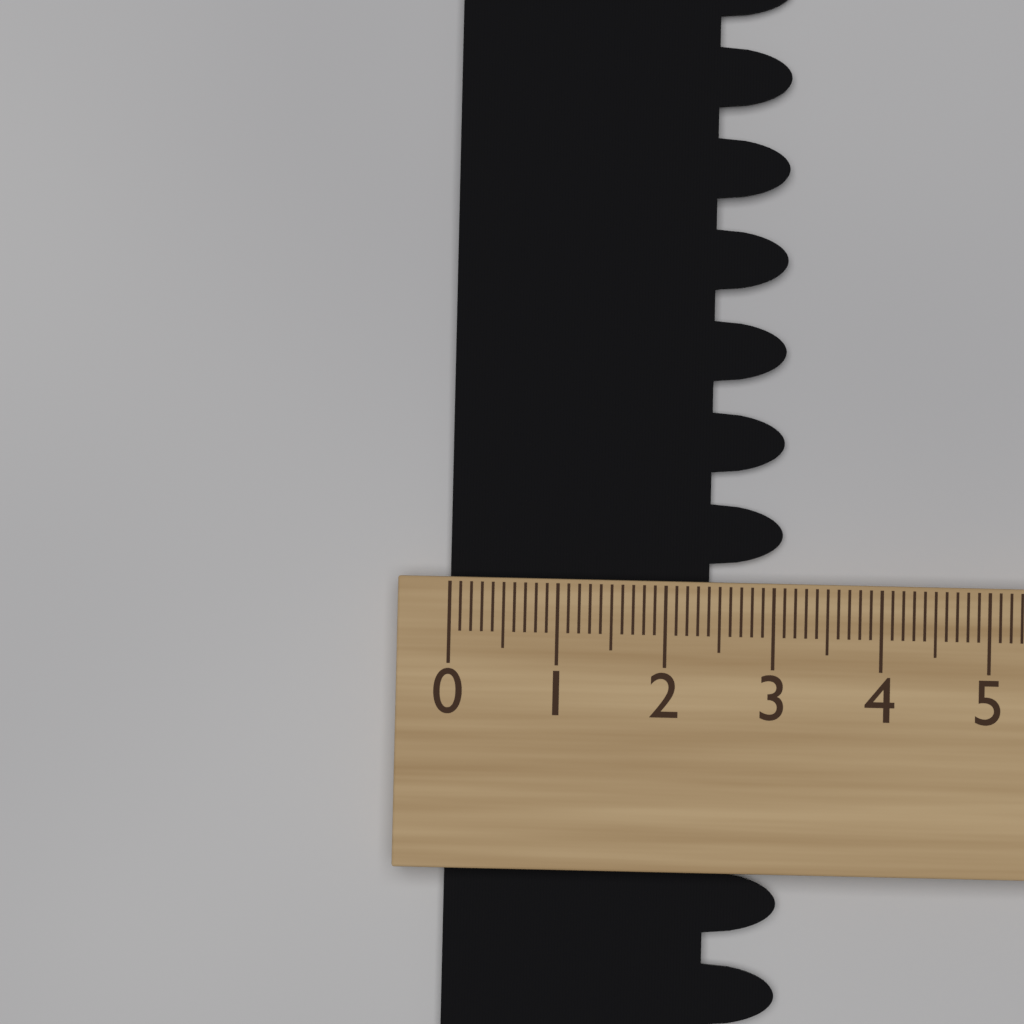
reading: 3.1 (no unit)
